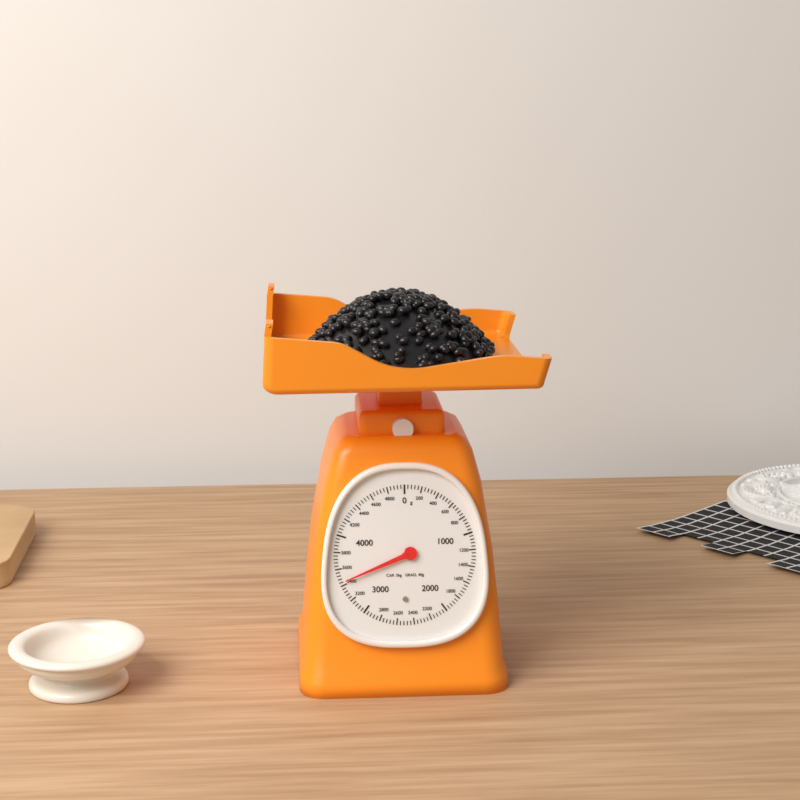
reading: 3440 g
